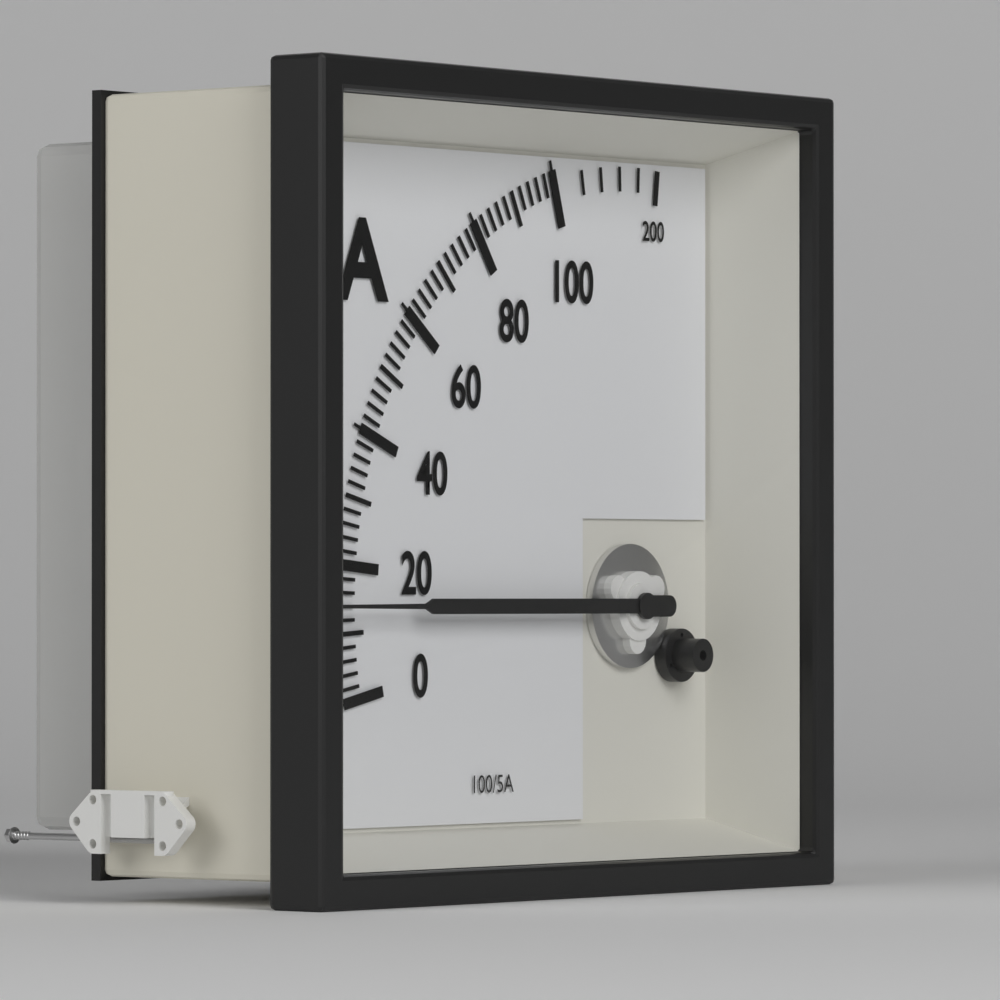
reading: 14 A
